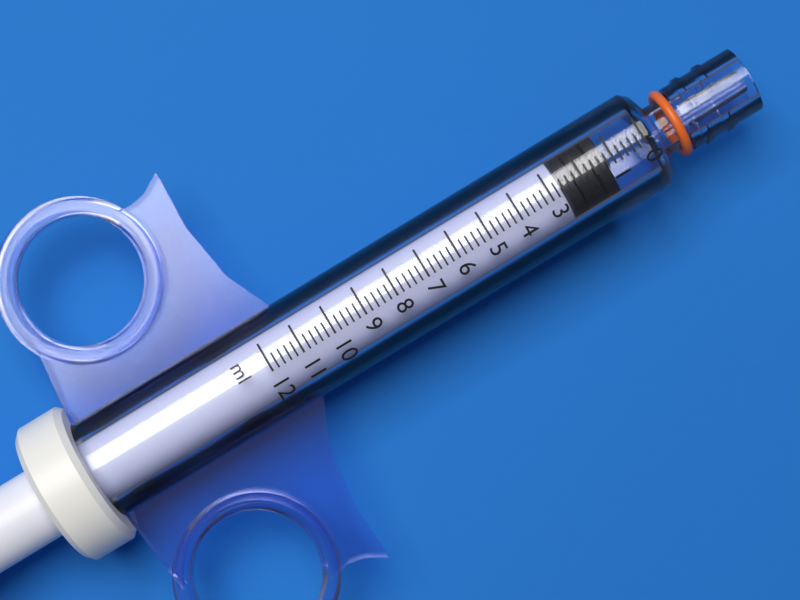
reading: 1.2 ml
